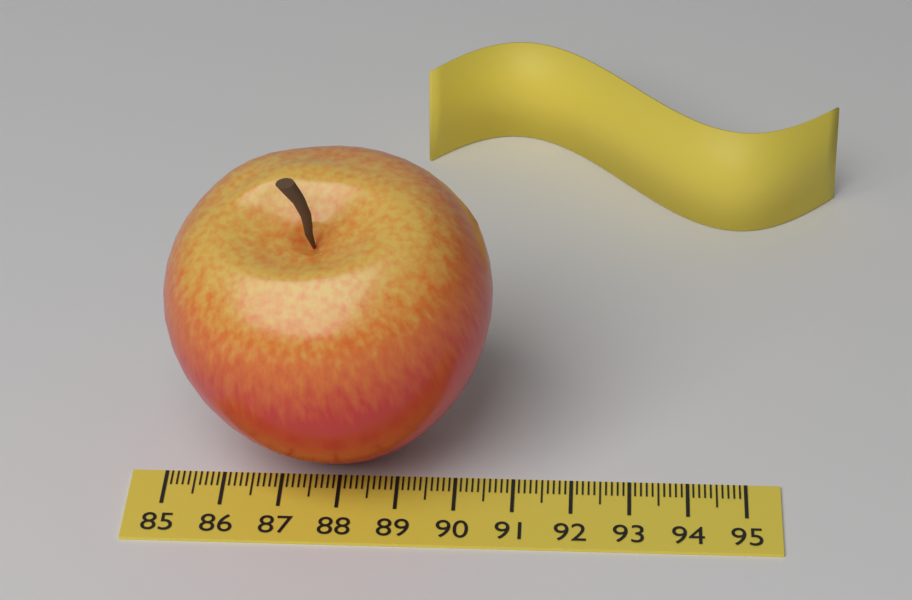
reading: 90.6 (no unit)
